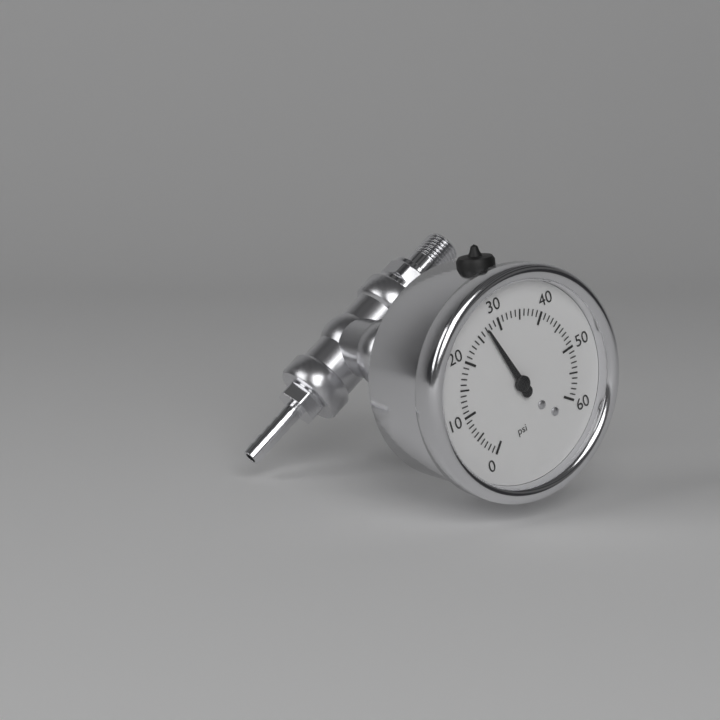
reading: 27 psi
